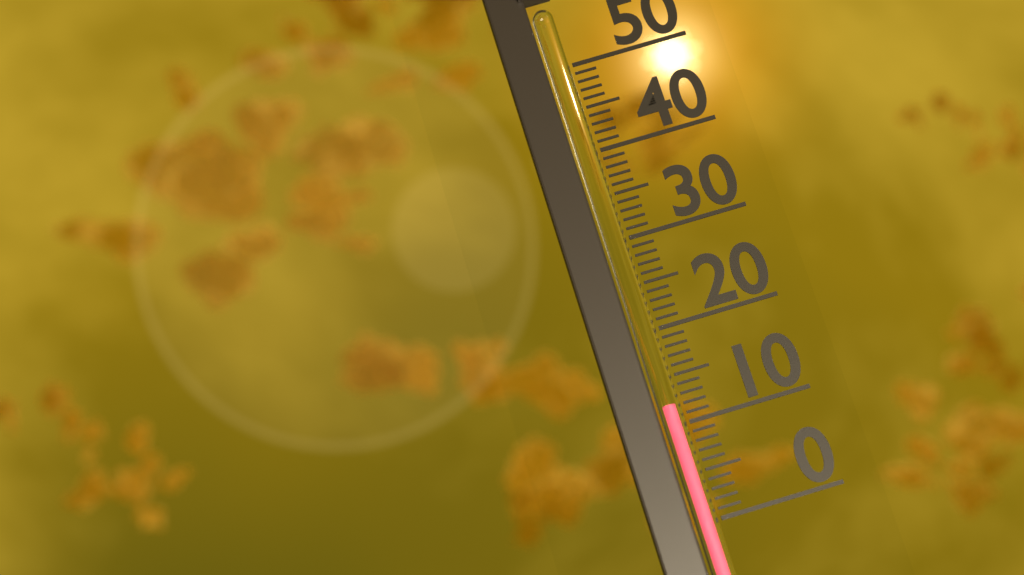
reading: 12 (no unit)
